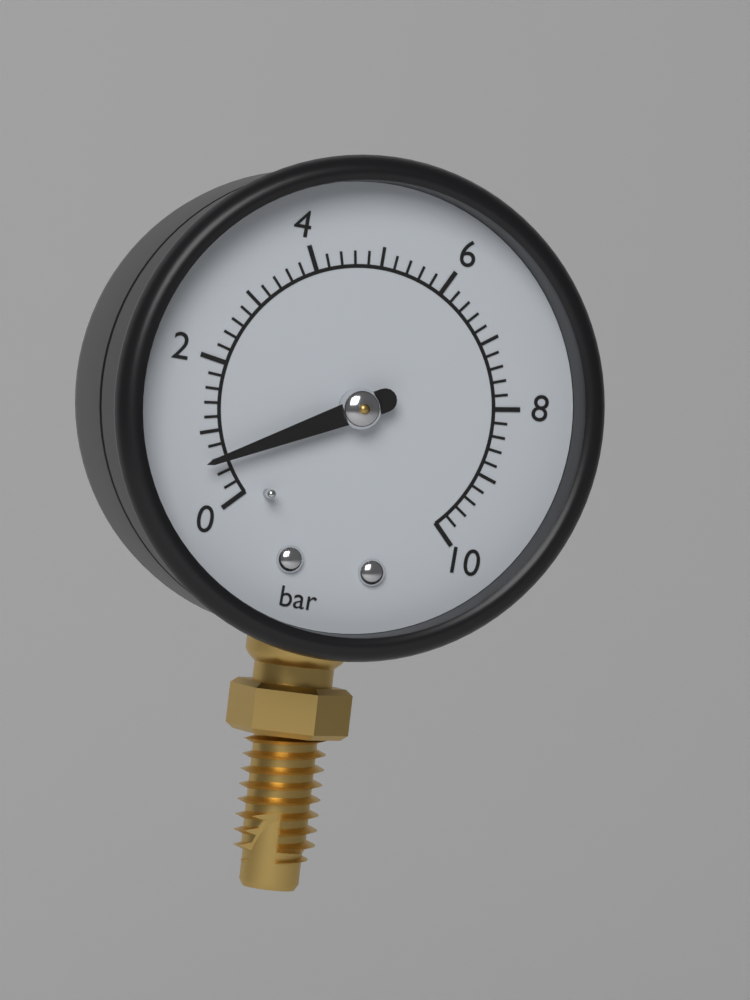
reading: 0.6 bar
